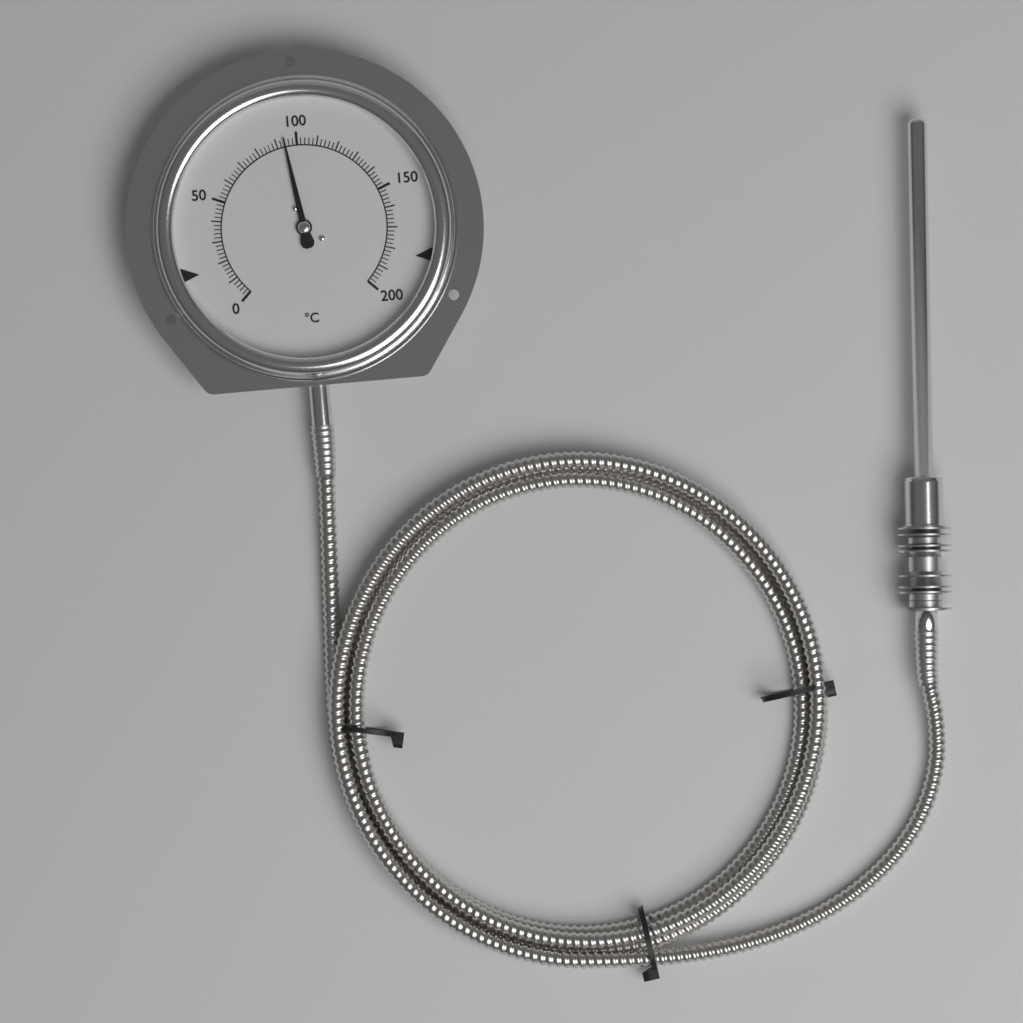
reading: 94 °C
